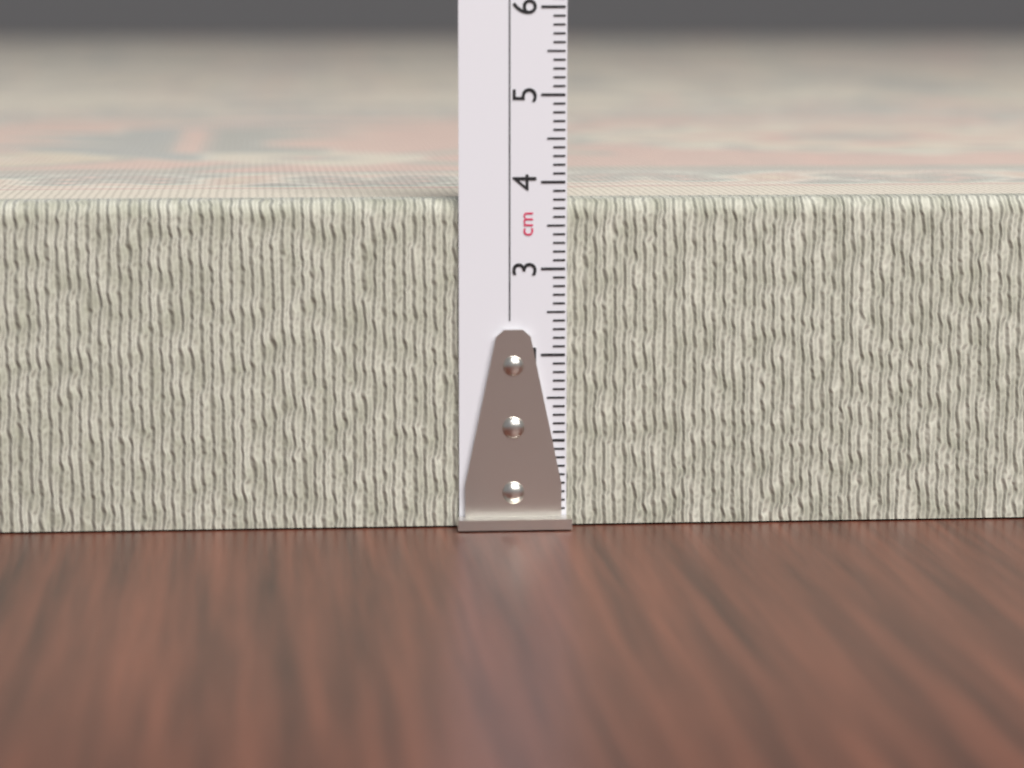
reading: 3.8 cm
